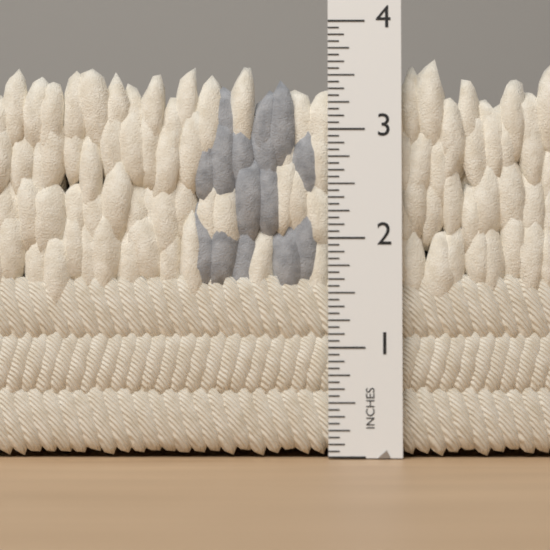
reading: 3.6875 in
